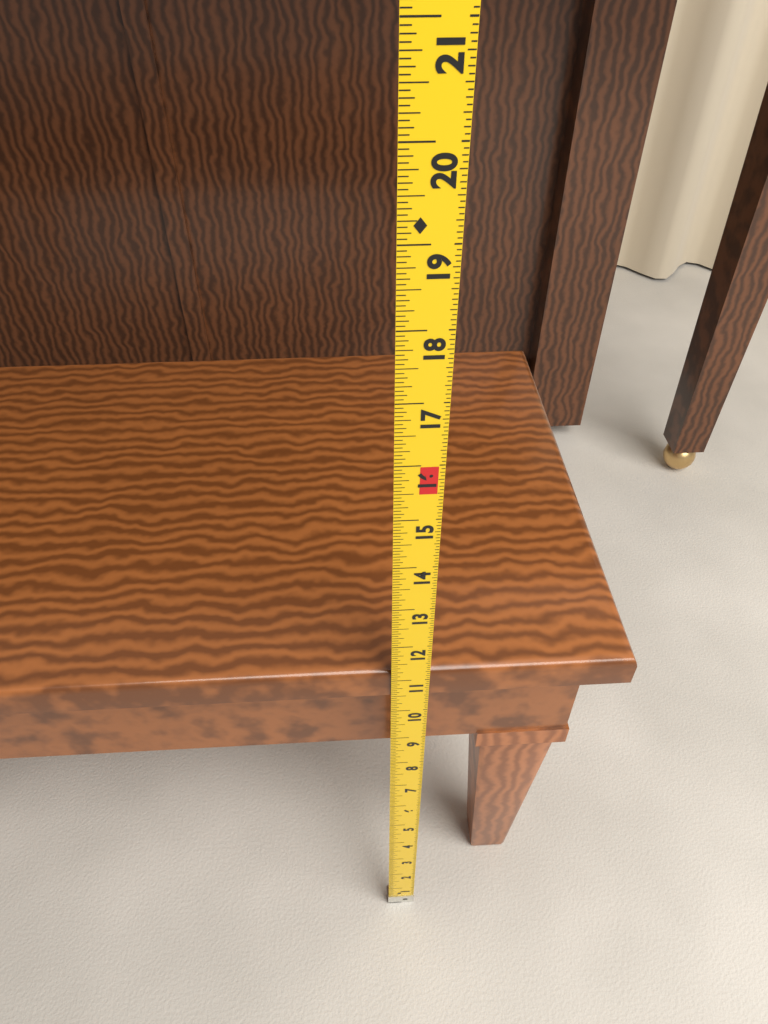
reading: 11.1875 in
